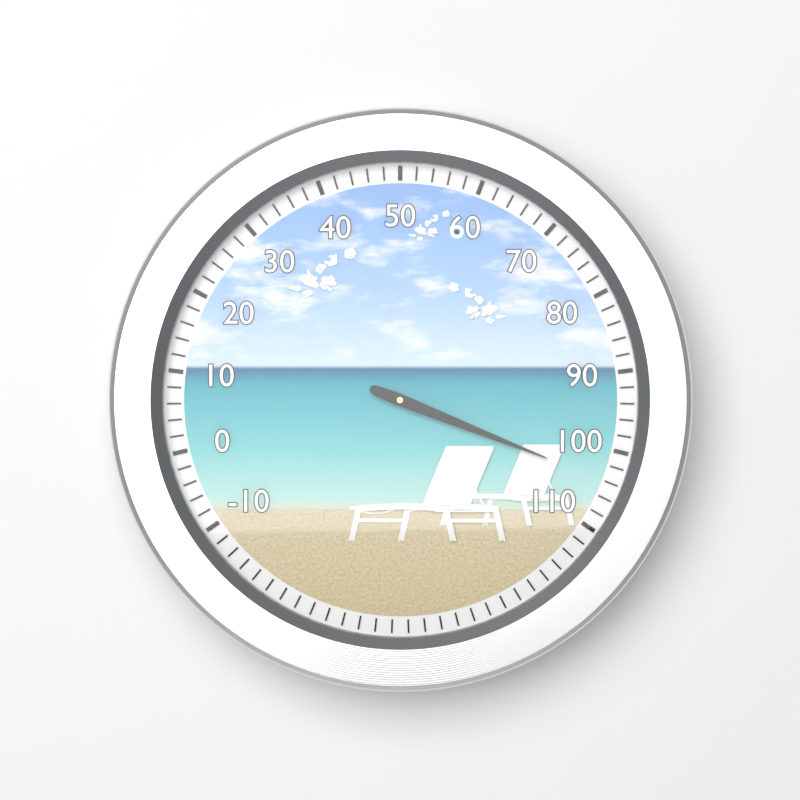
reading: 104 (no unit)
